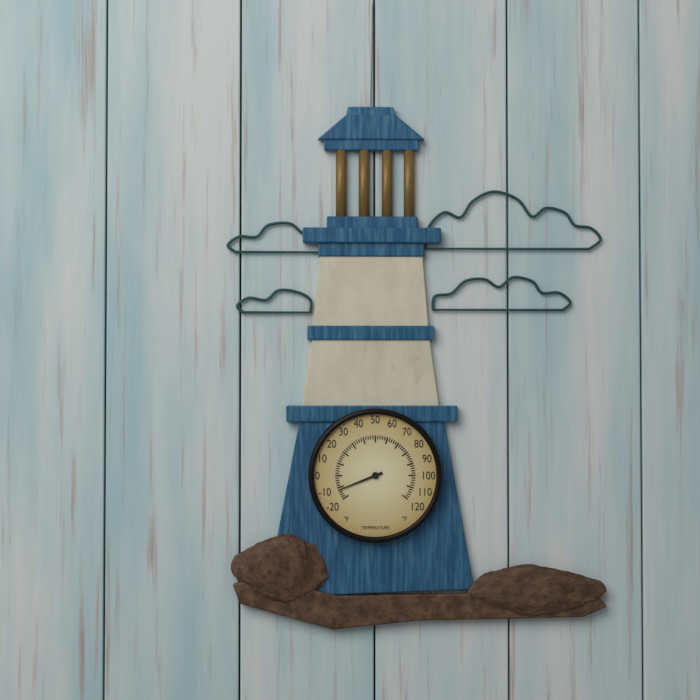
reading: -12 °F
